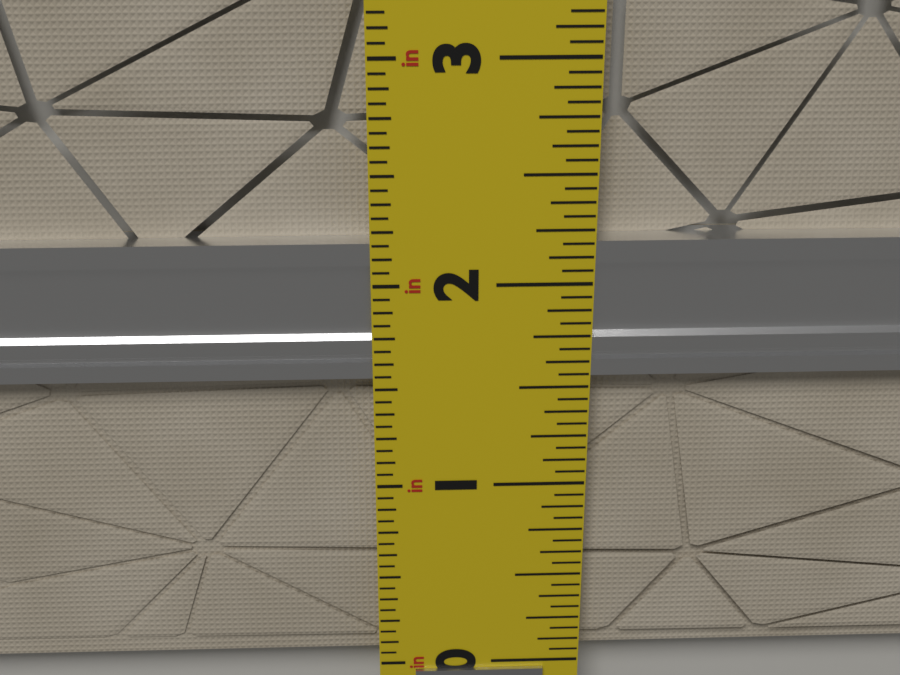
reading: 2.1875 in
